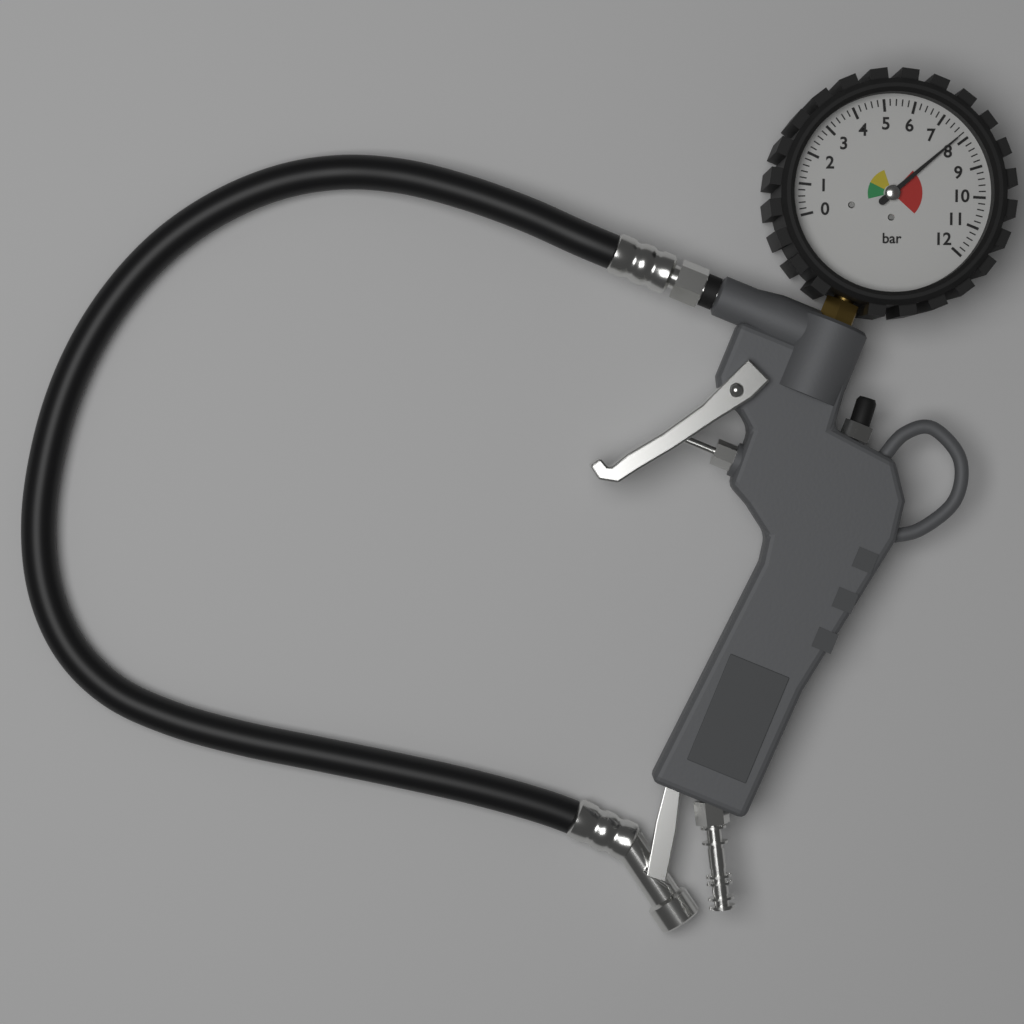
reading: 7.8 bar
